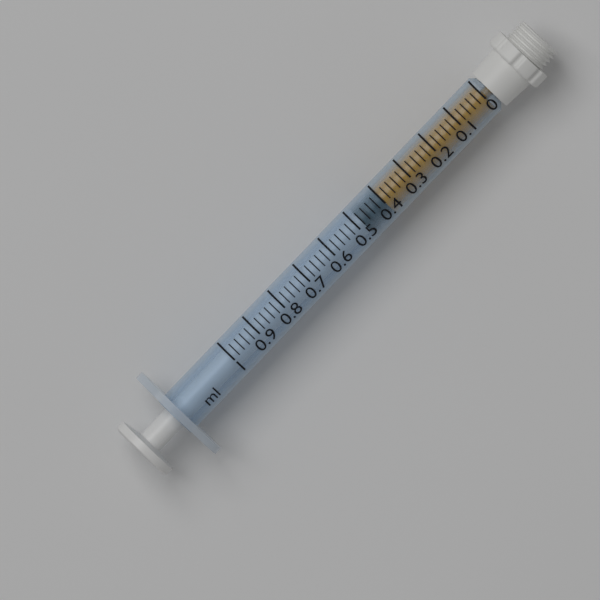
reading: 0.40 ml
